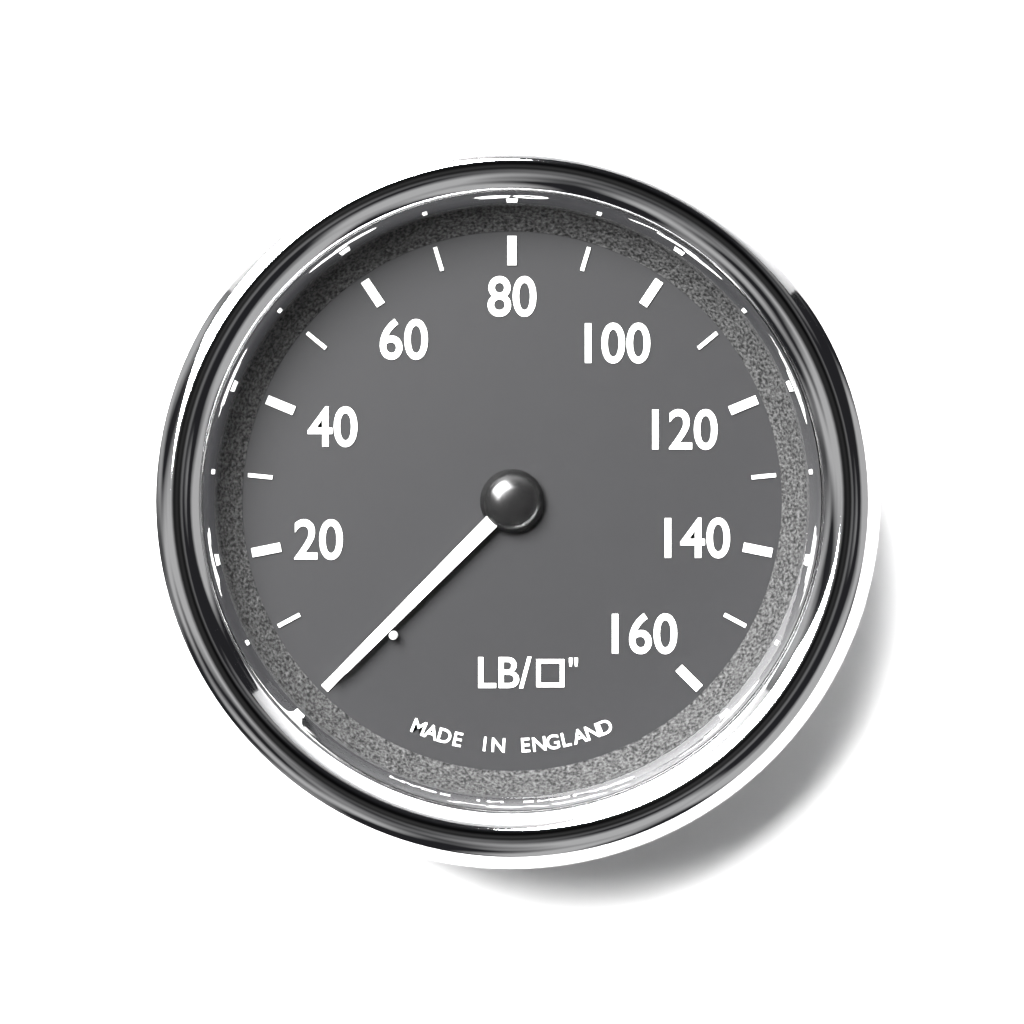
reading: 0 lb/in²
